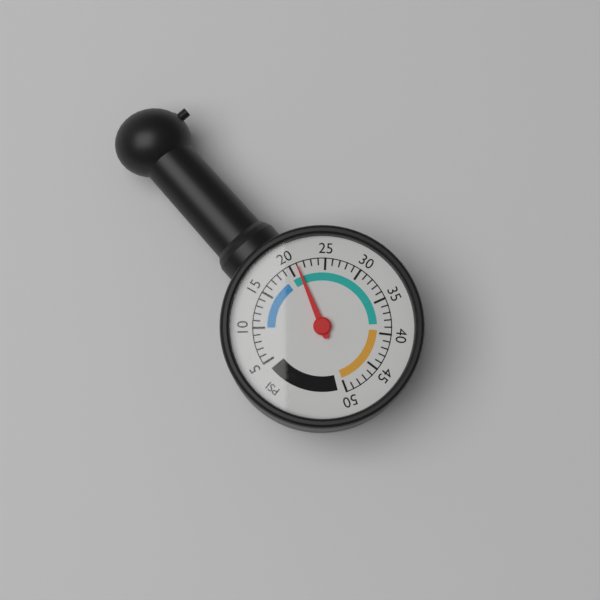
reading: 21 psi
